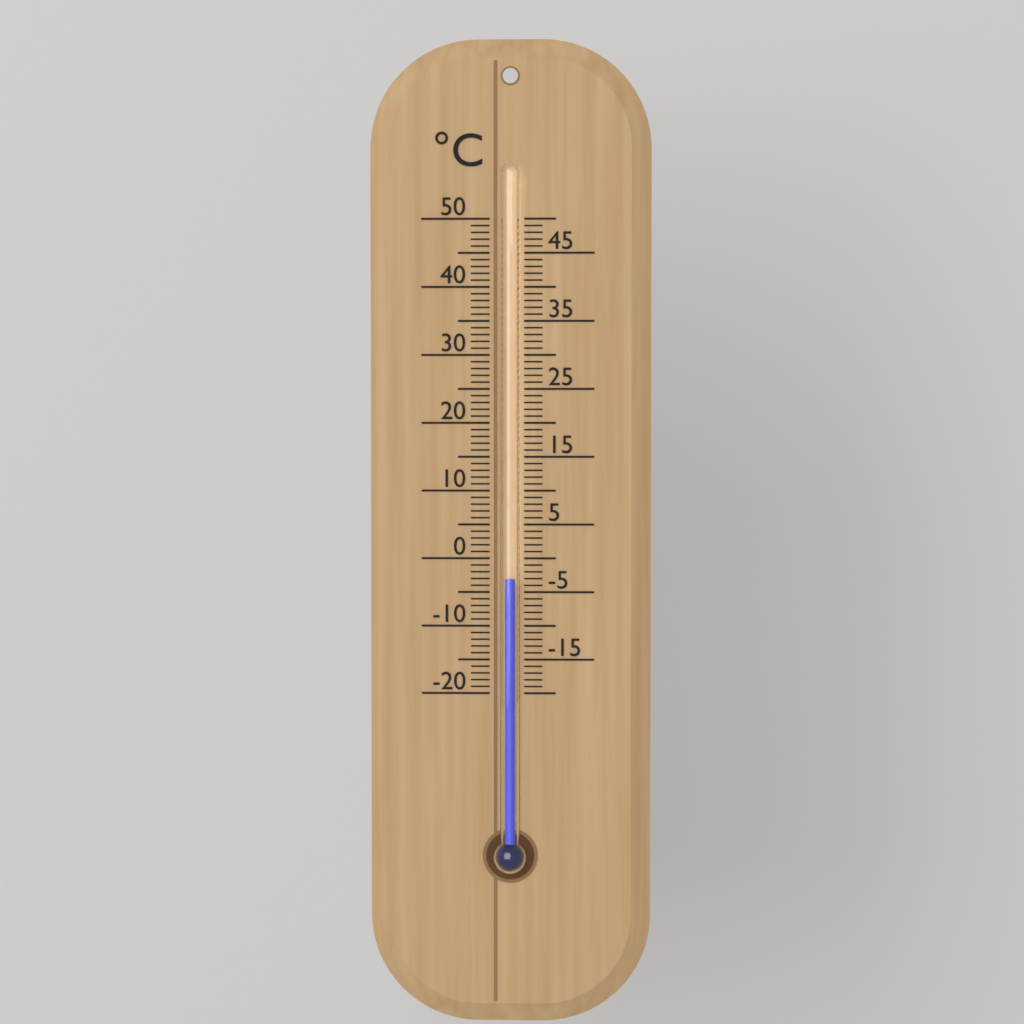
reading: -3 °C
